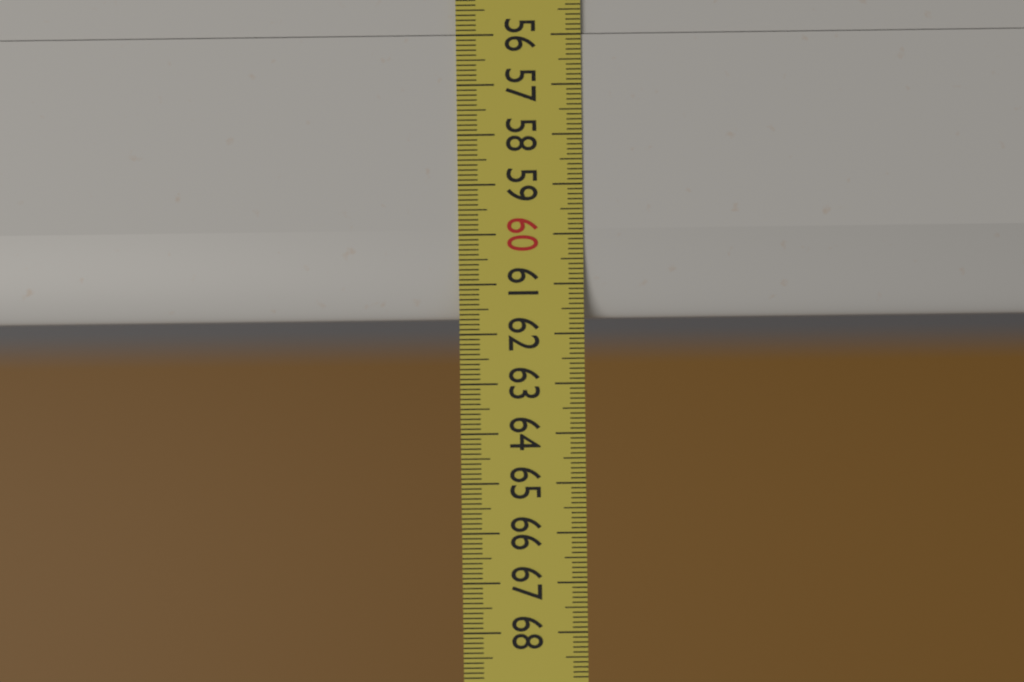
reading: 61.7 (no unit)
